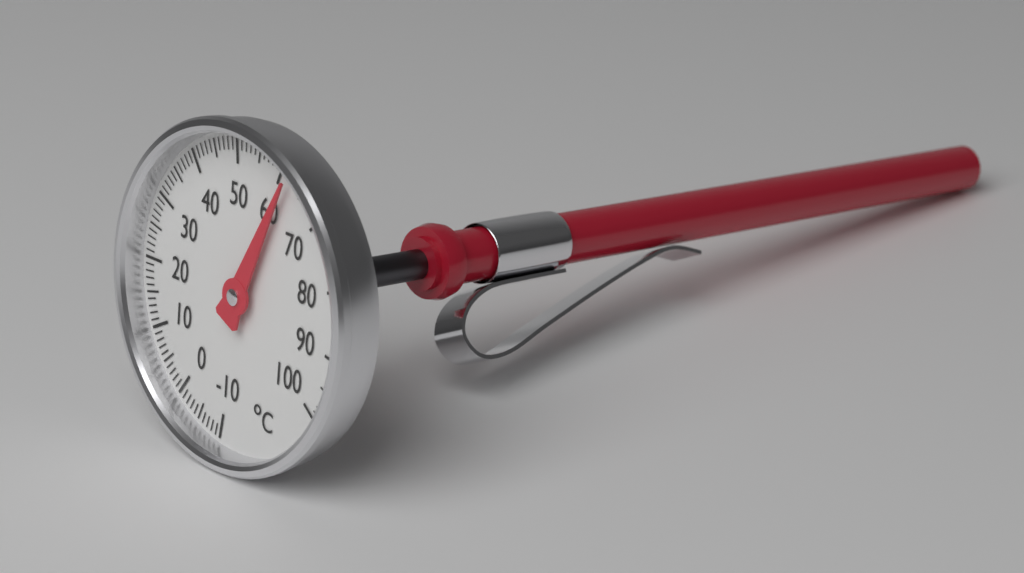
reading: 62 °C
